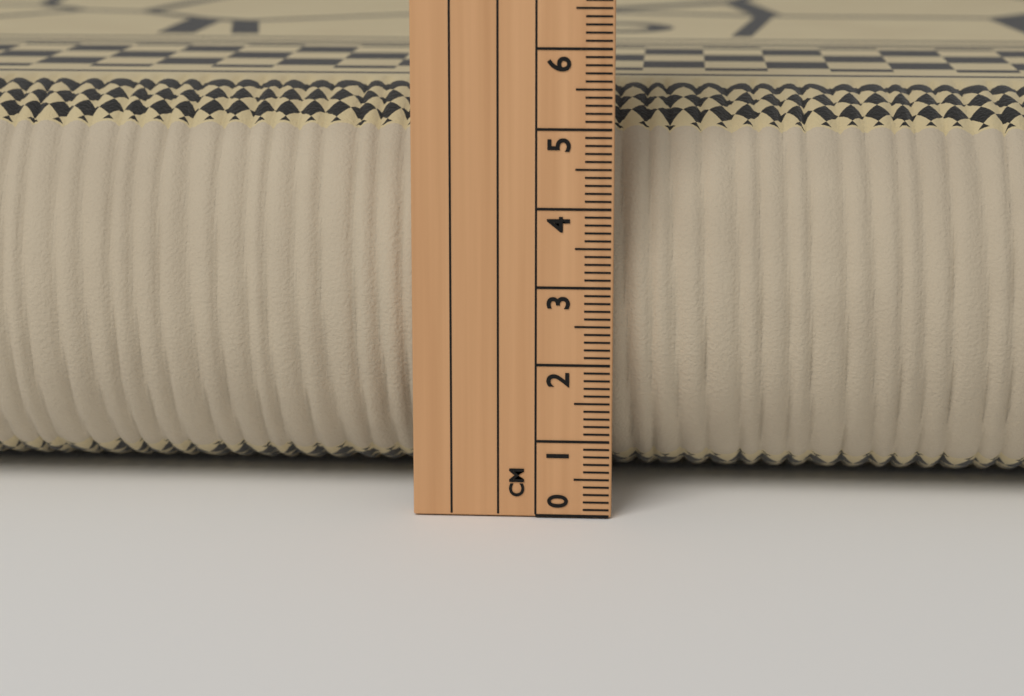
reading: 5.3 cm
